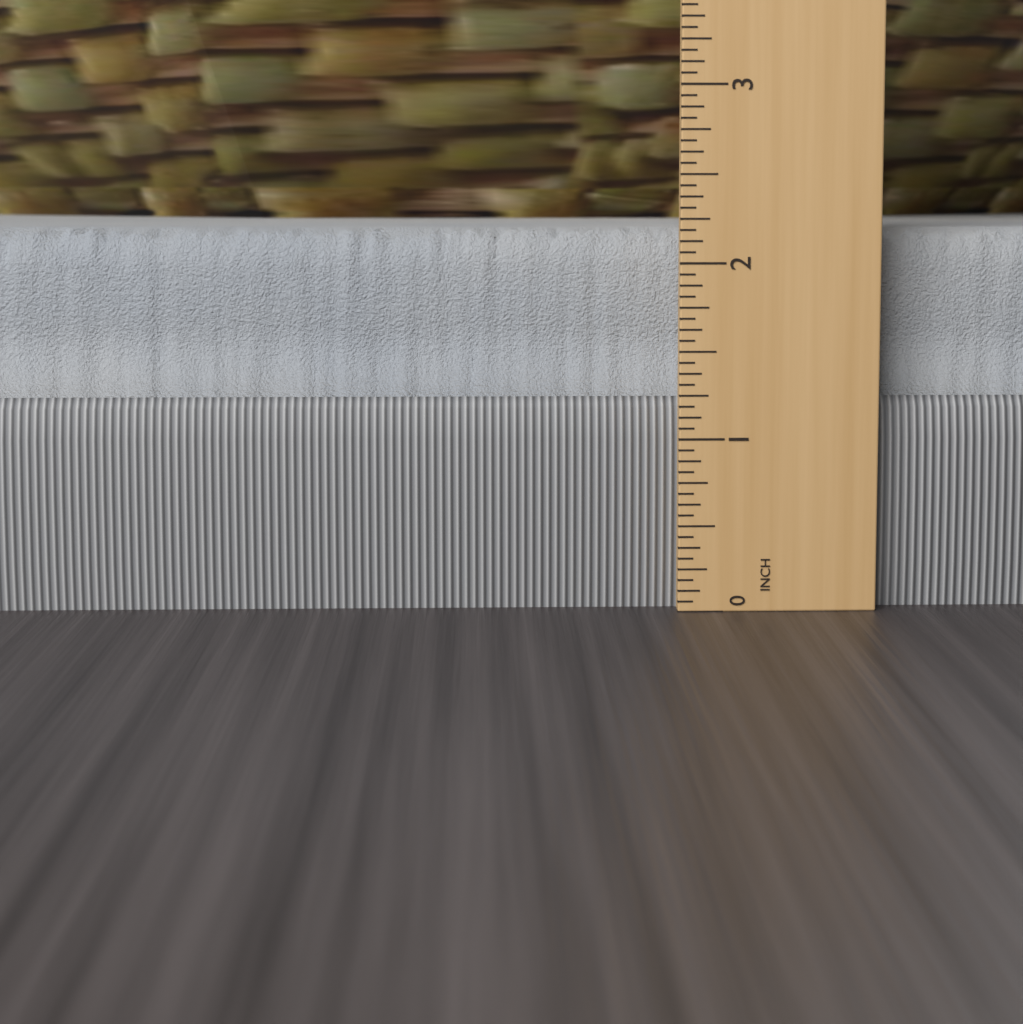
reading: 2.1875 in
